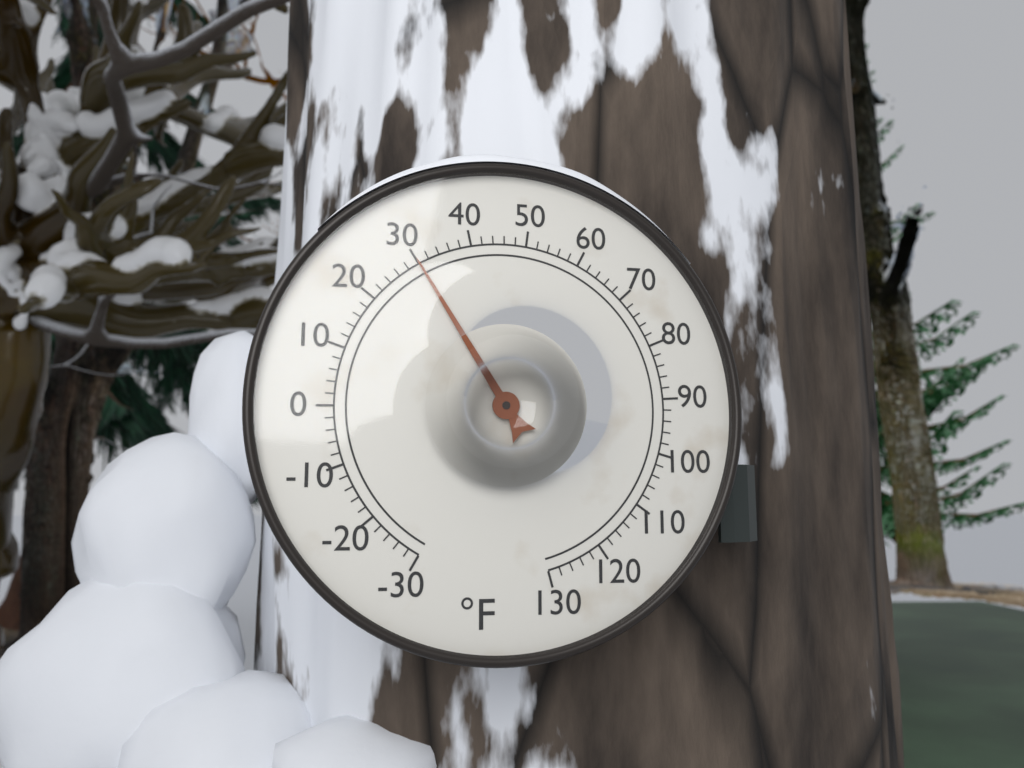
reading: 30 °F
